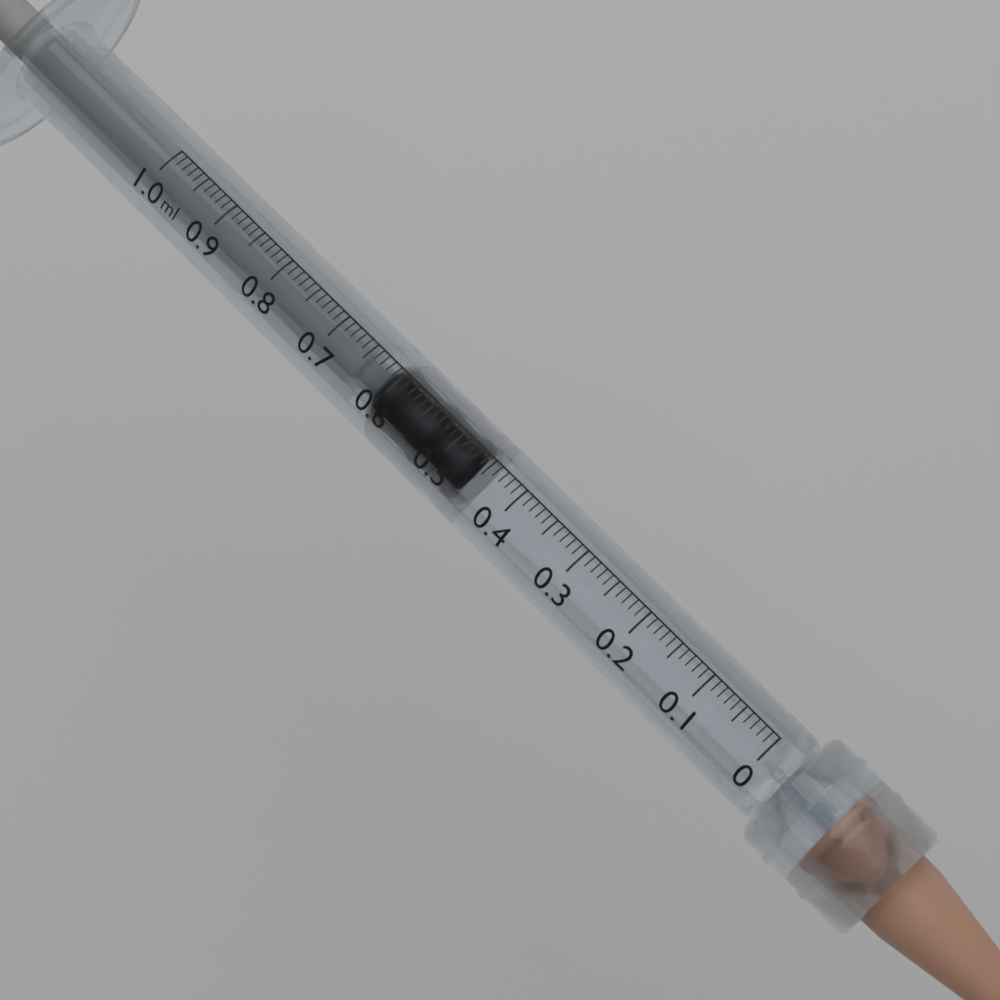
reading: 0.46 ml
